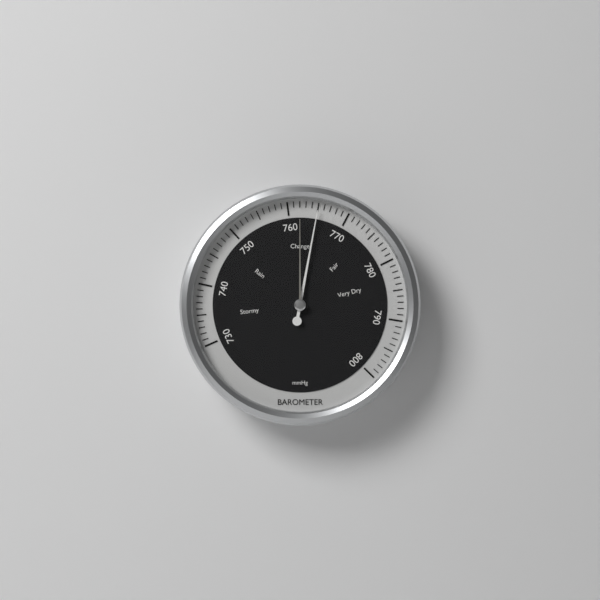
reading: 765 mmHg
